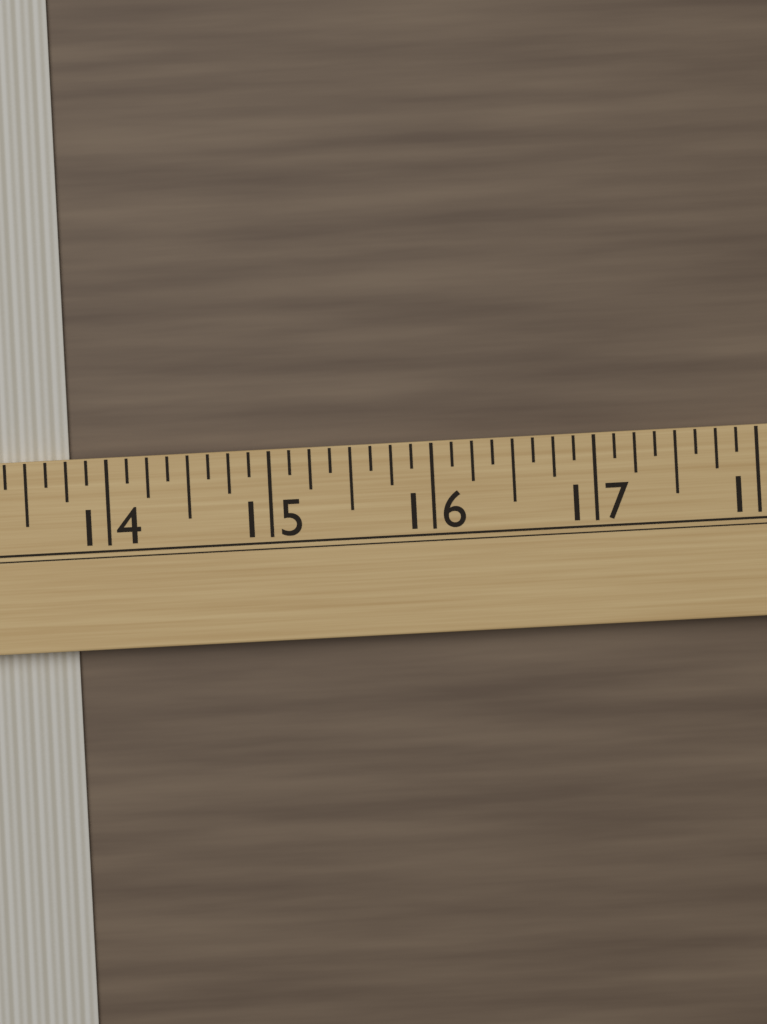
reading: 13.750 (no unit)
